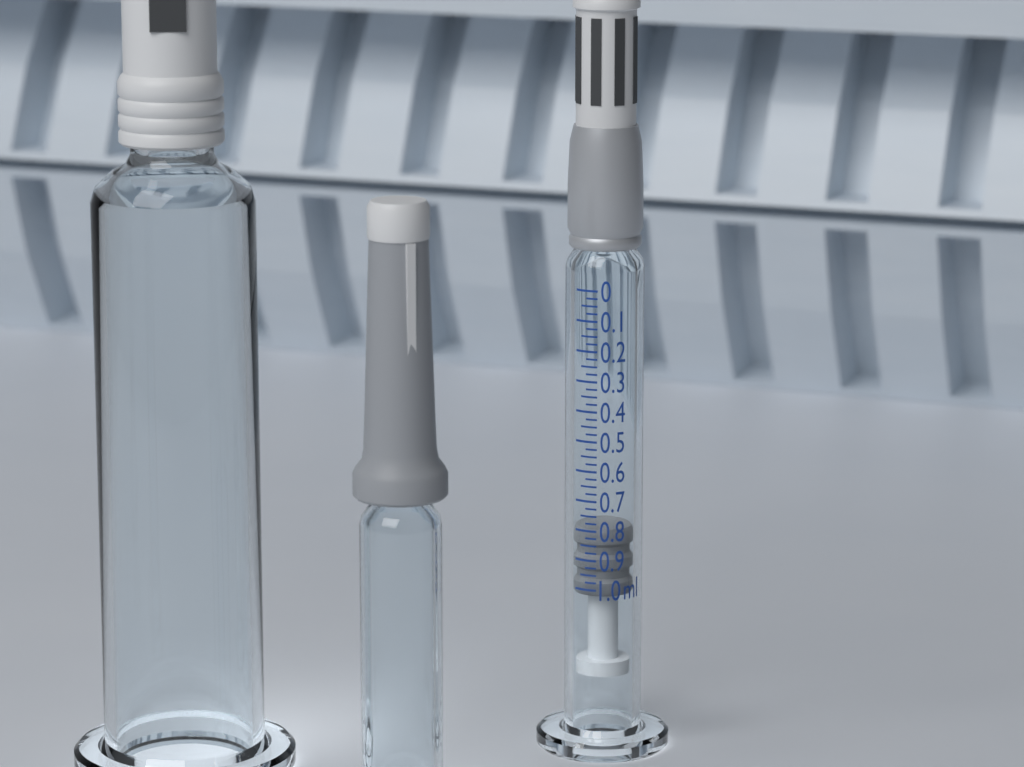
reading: 0.800 ml
